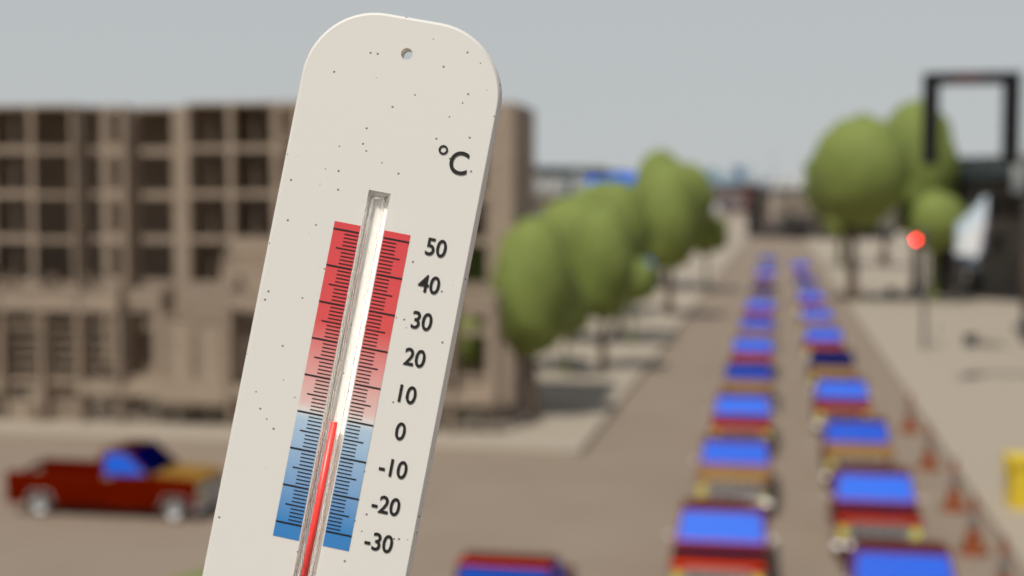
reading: -1 °C
